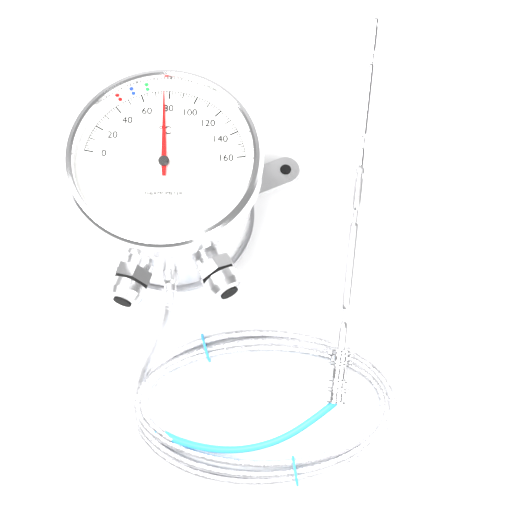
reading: 76 °C
